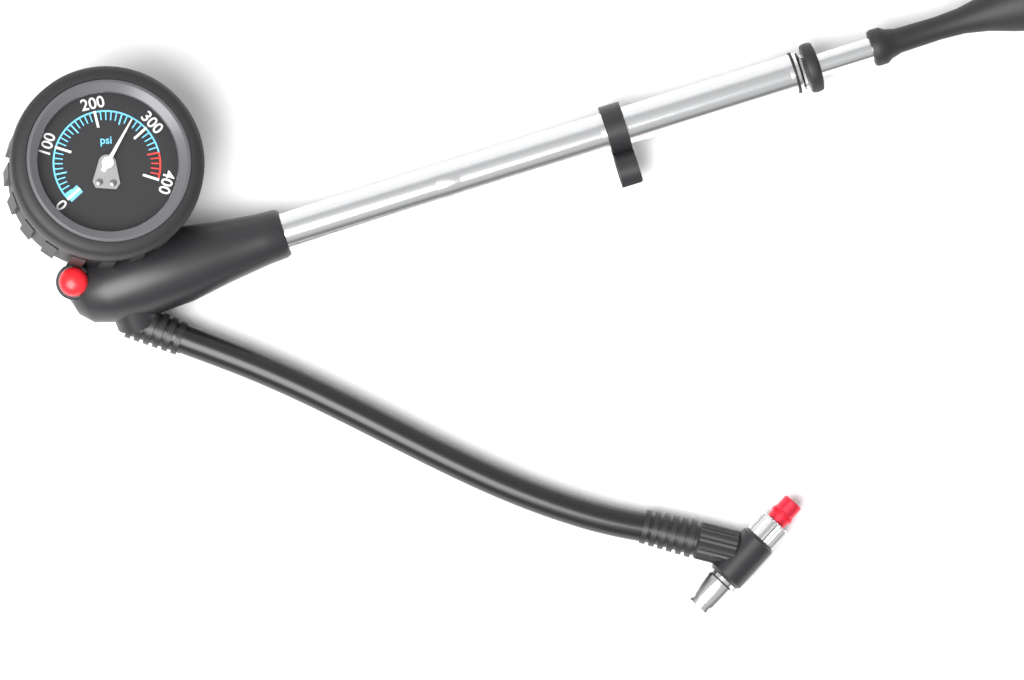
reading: 270 psi
